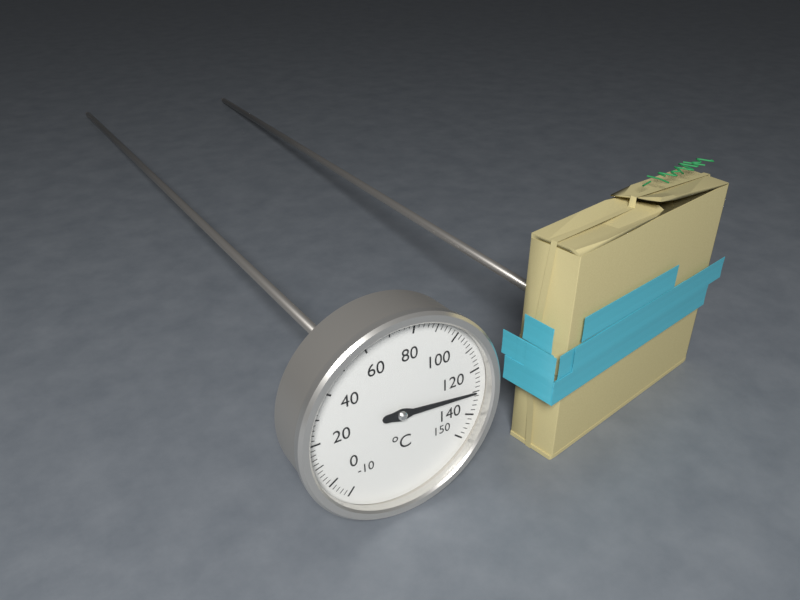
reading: 130 °C
